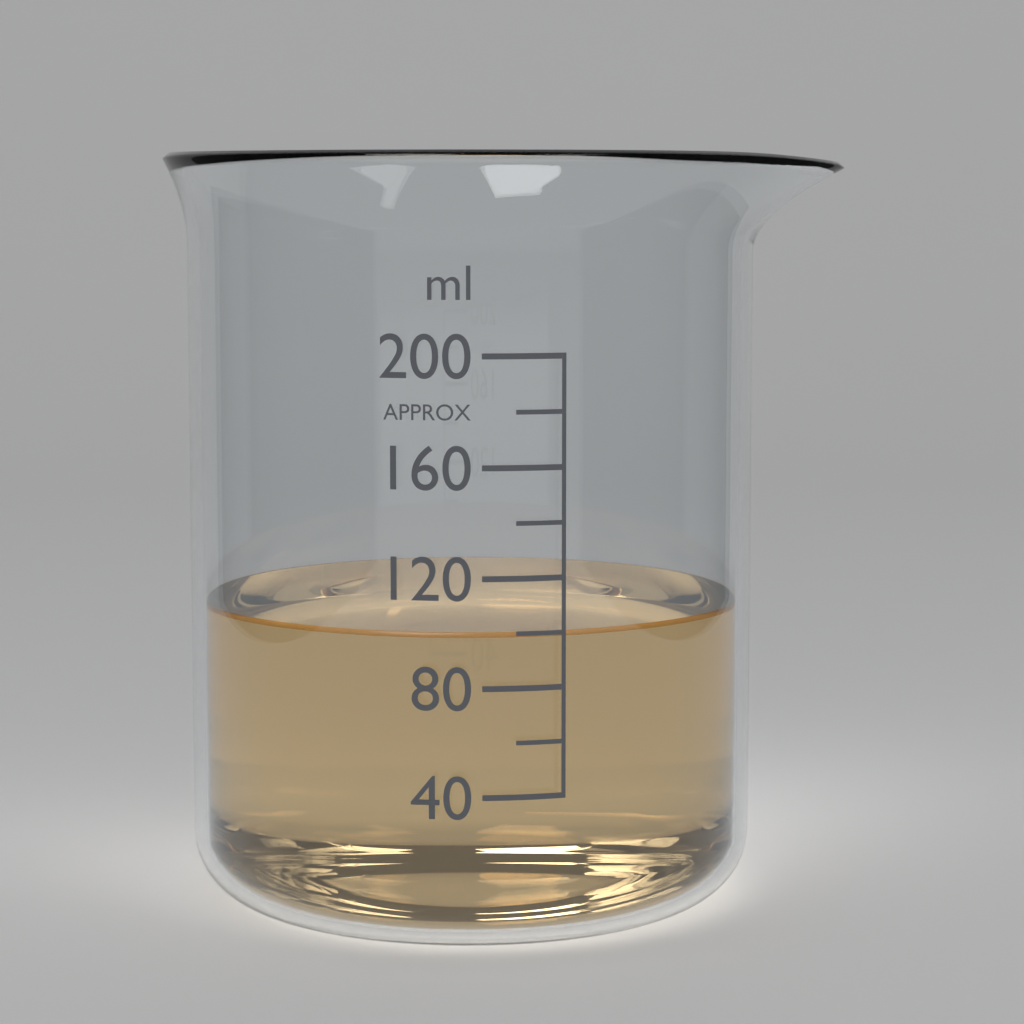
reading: 100 ml
